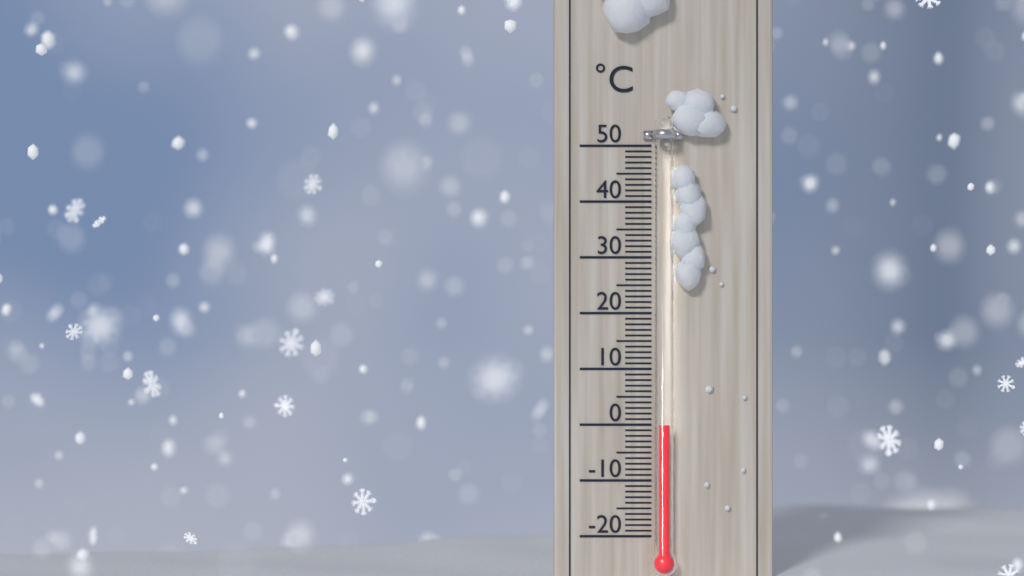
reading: 0 °C
